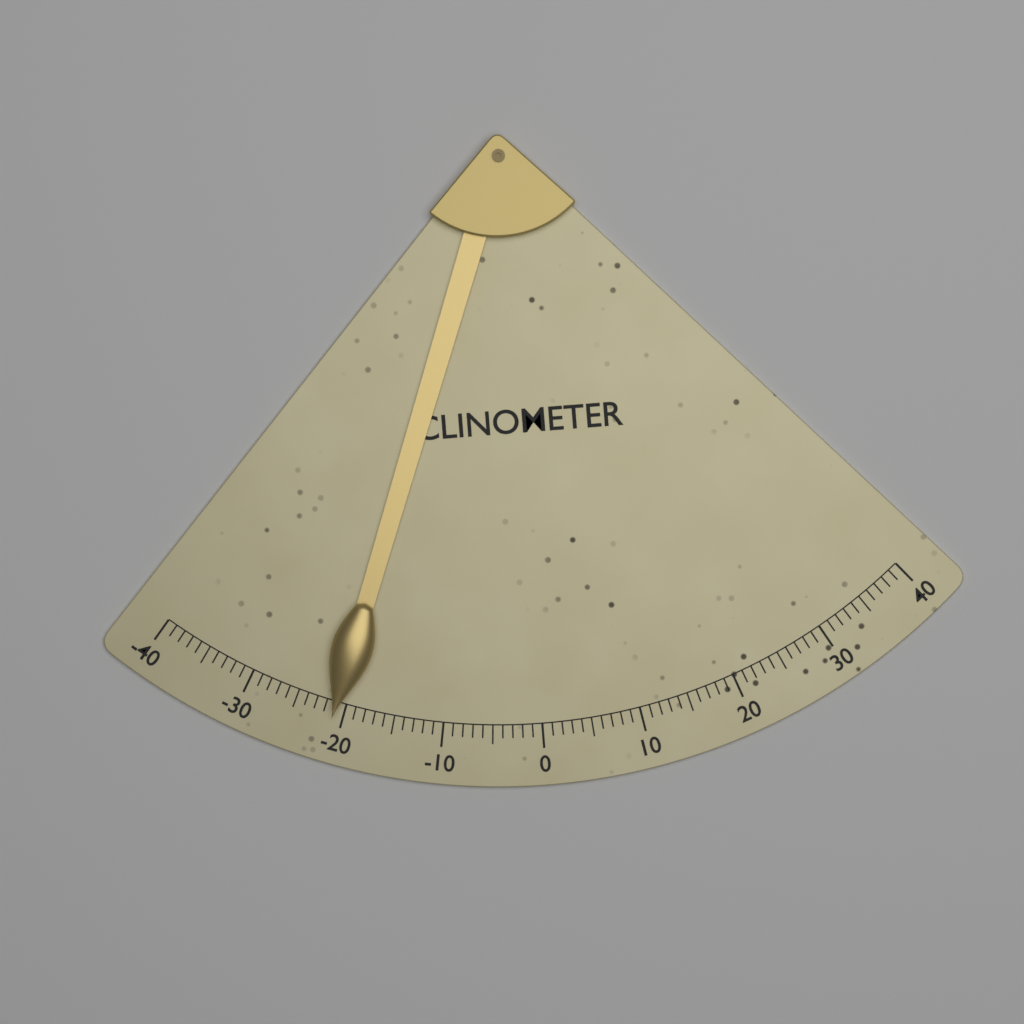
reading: -21 (no unit)
